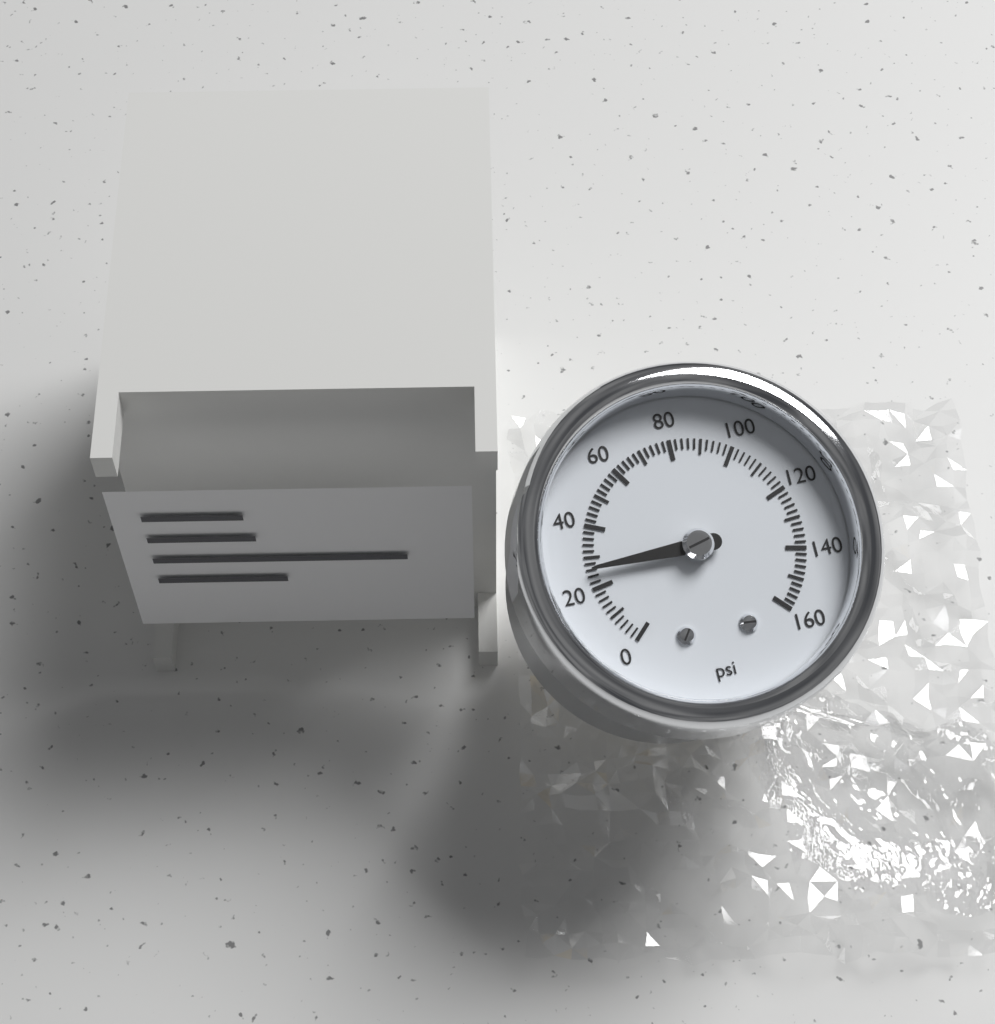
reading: 26 psi
